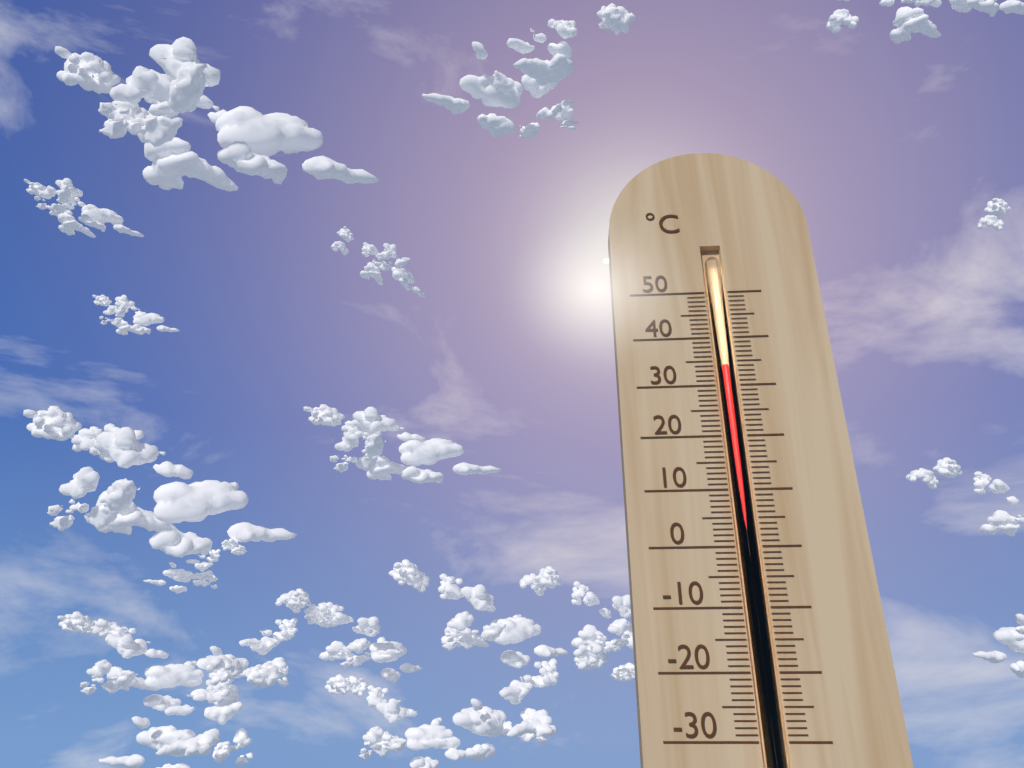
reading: 34 °C
